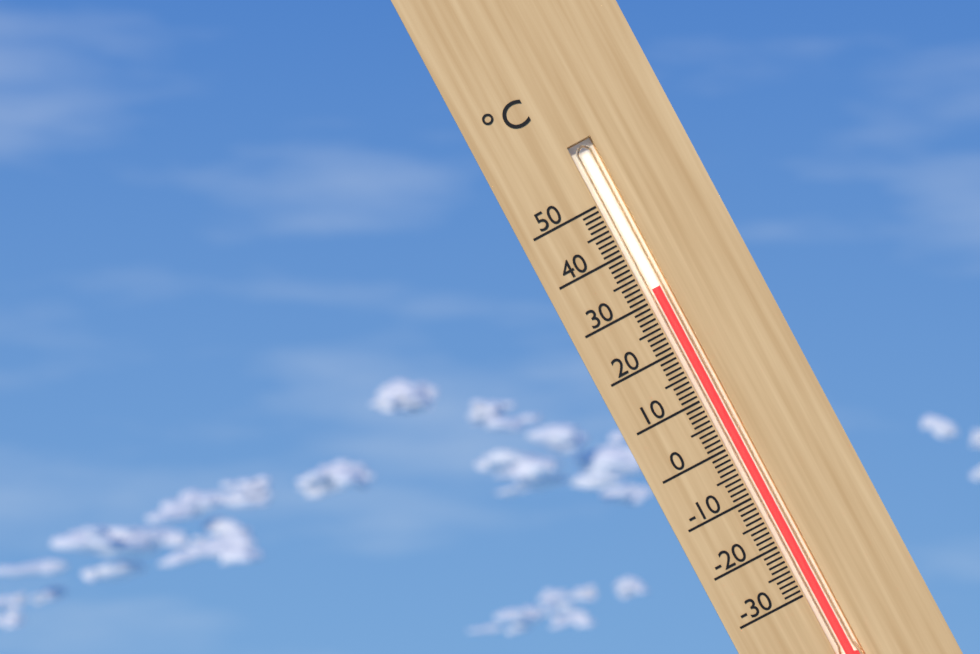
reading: 32 °C
